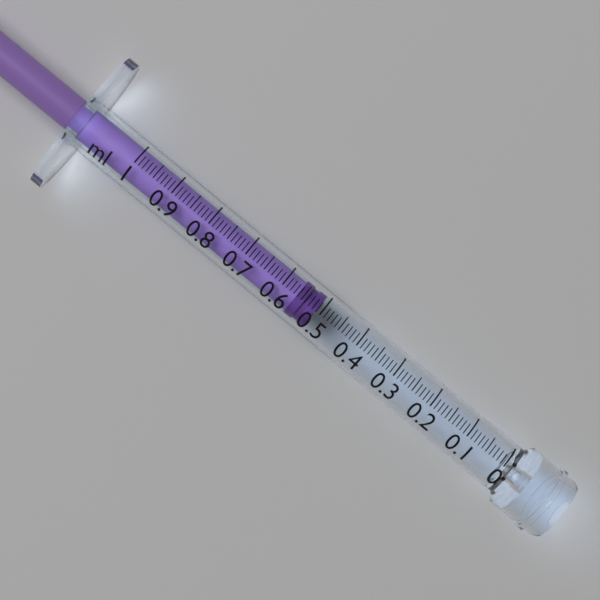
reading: 0.51 ml
